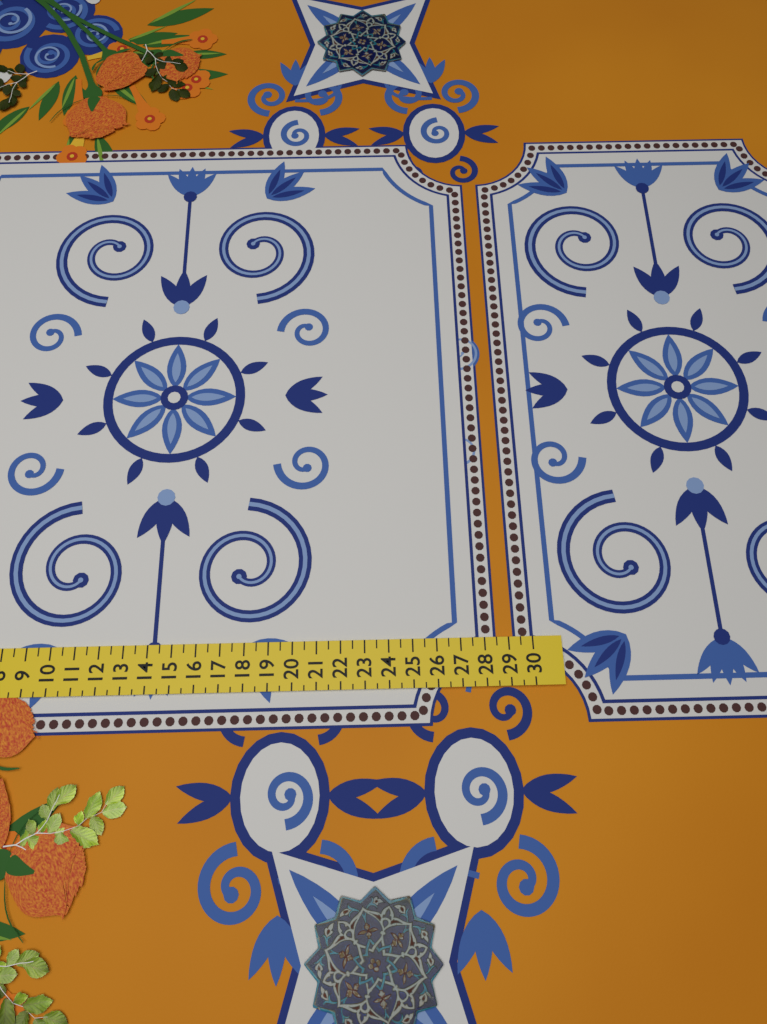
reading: 28.5 (no unit)
